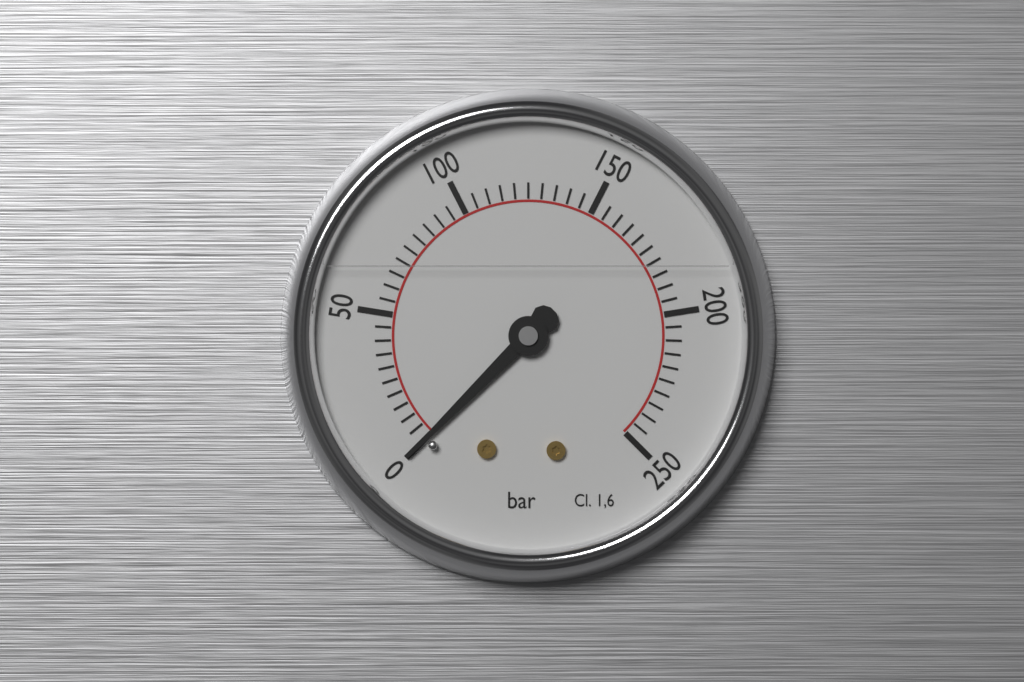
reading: 0 bar
